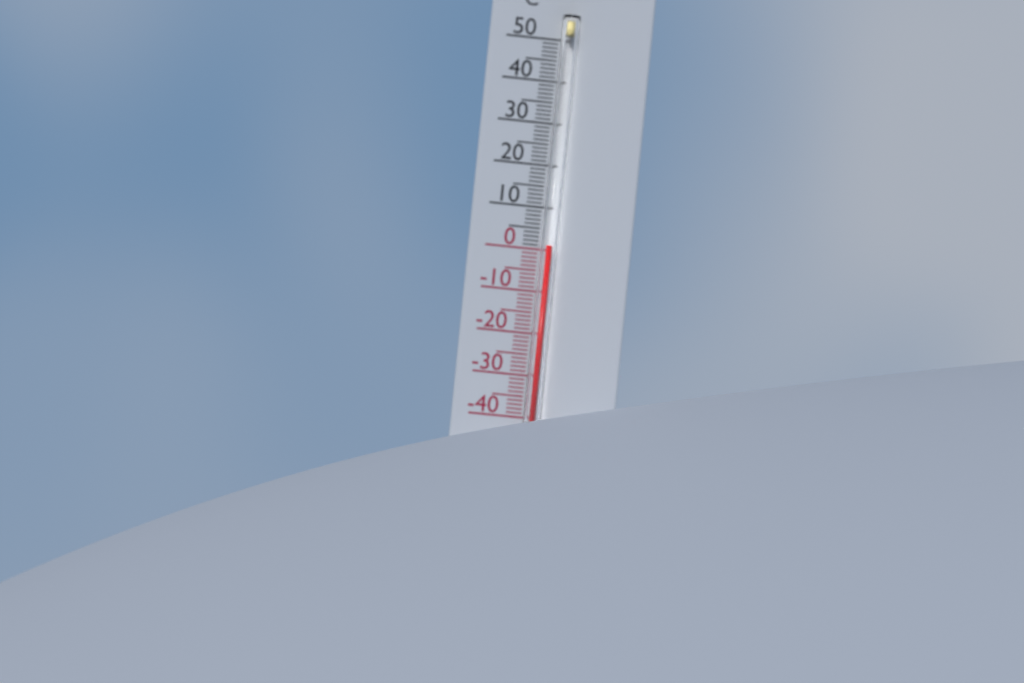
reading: 1 °C
